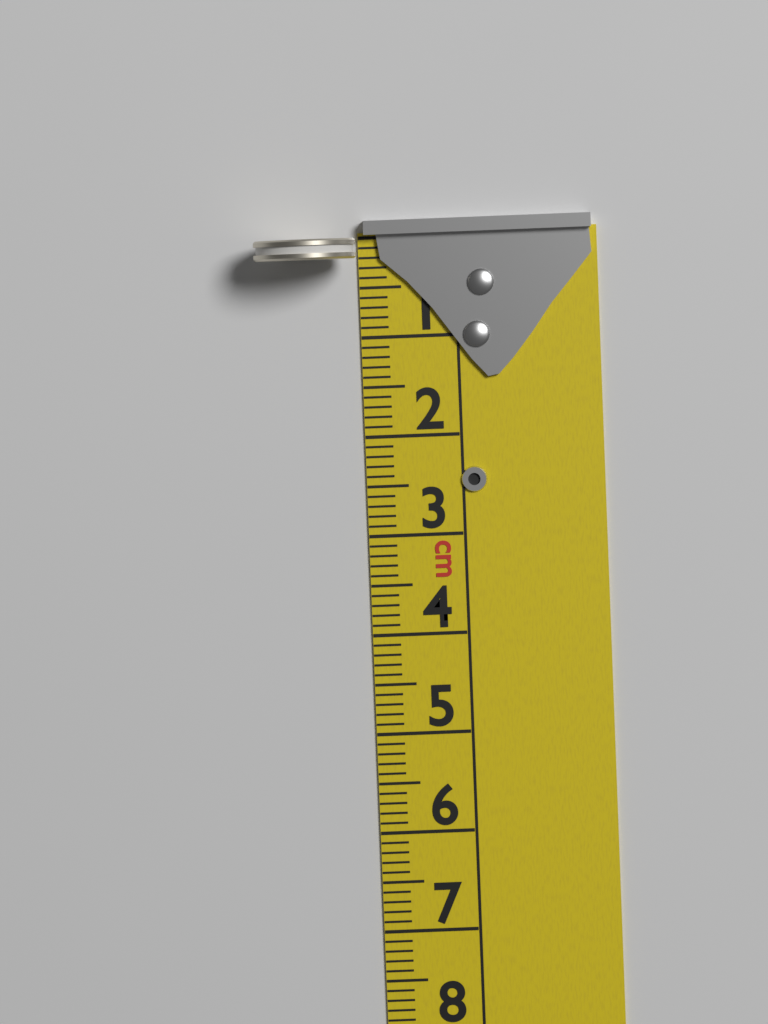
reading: 0.2 cm
